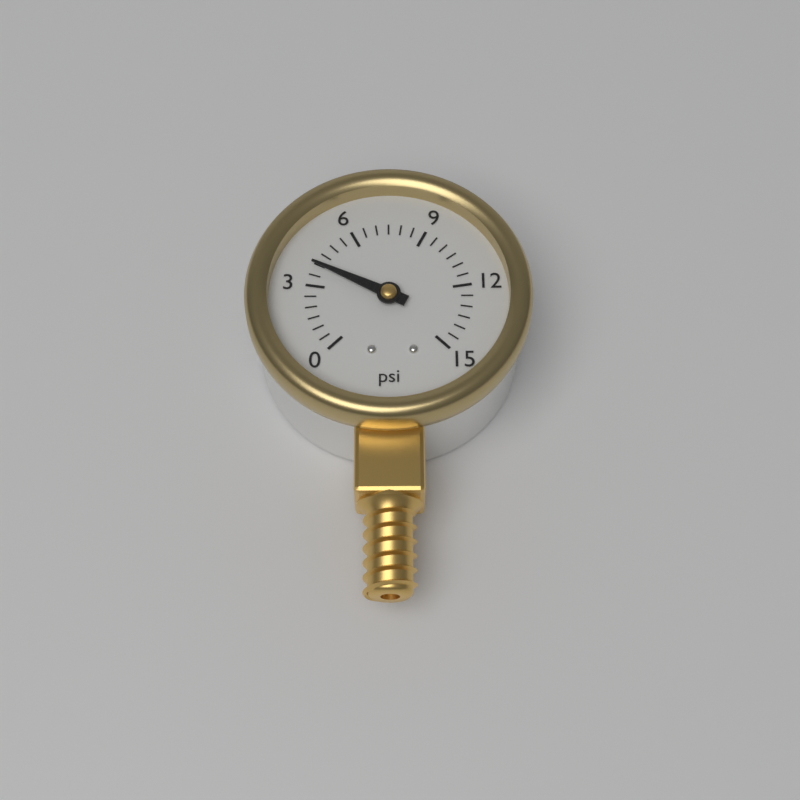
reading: 4.0 psi
